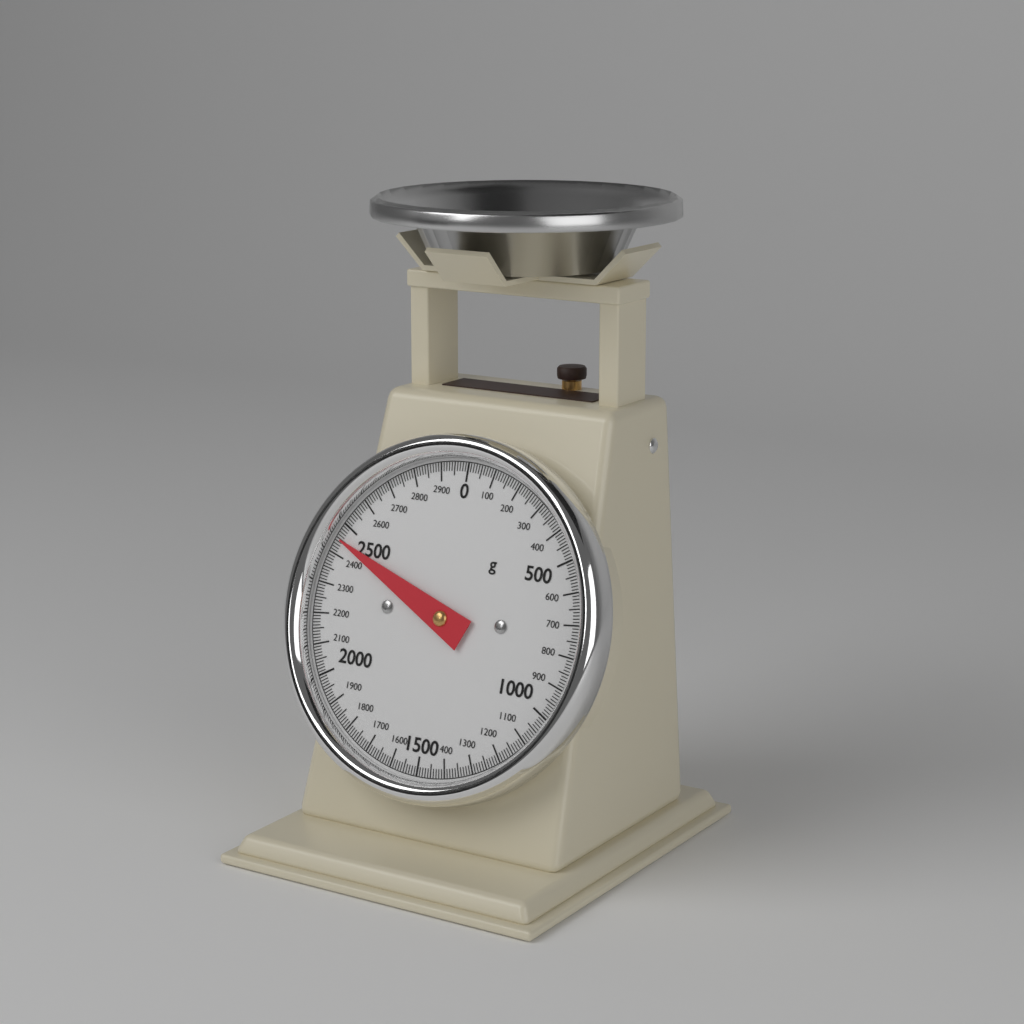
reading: 2450 g
